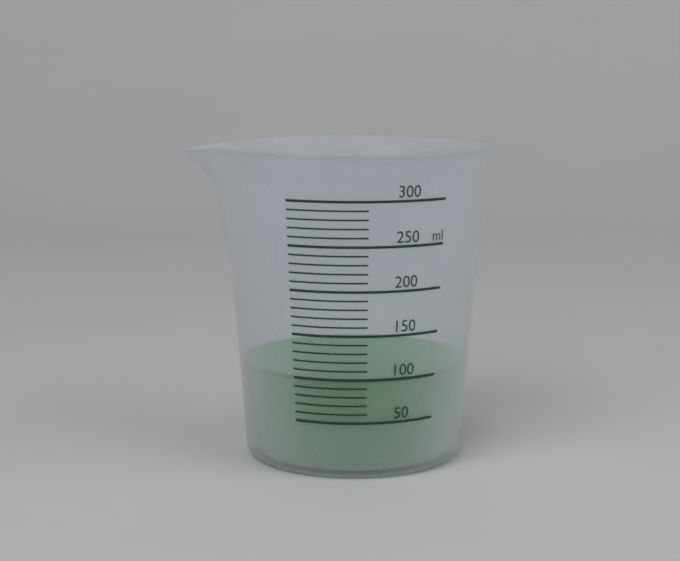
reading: 100 ml
